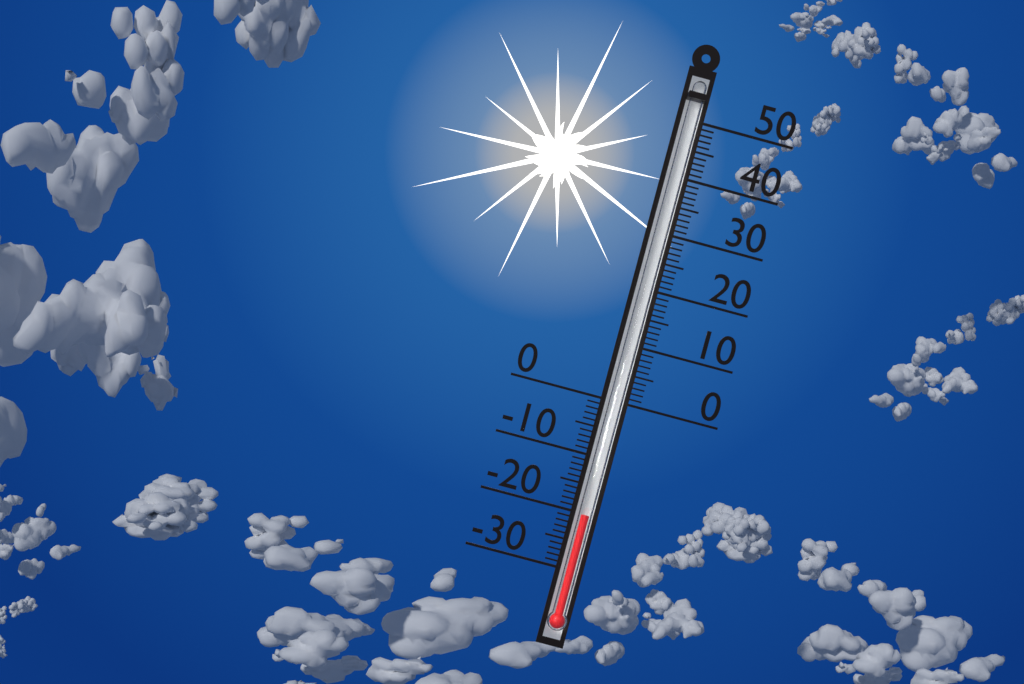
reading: -20 (no unit)
